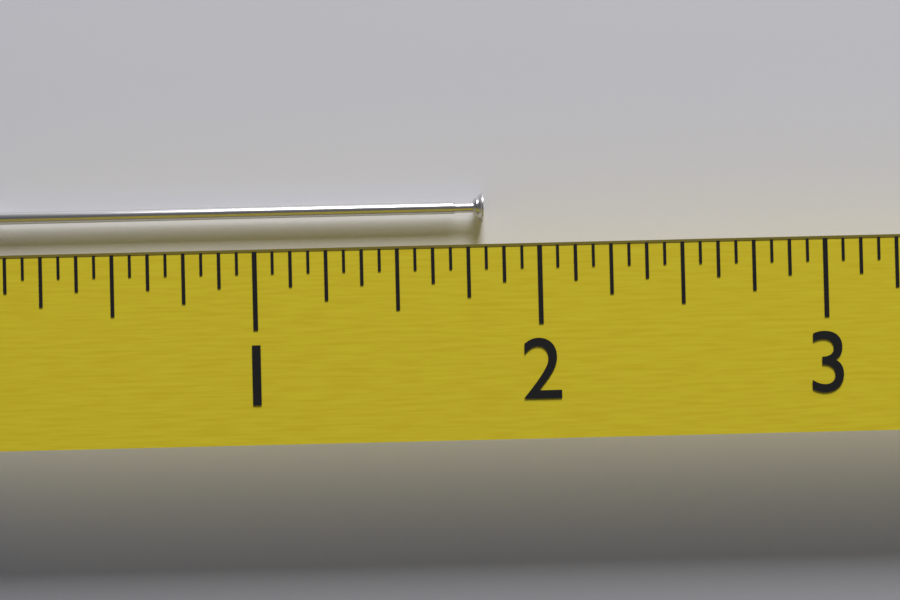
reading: 1.8125 (no unit)
